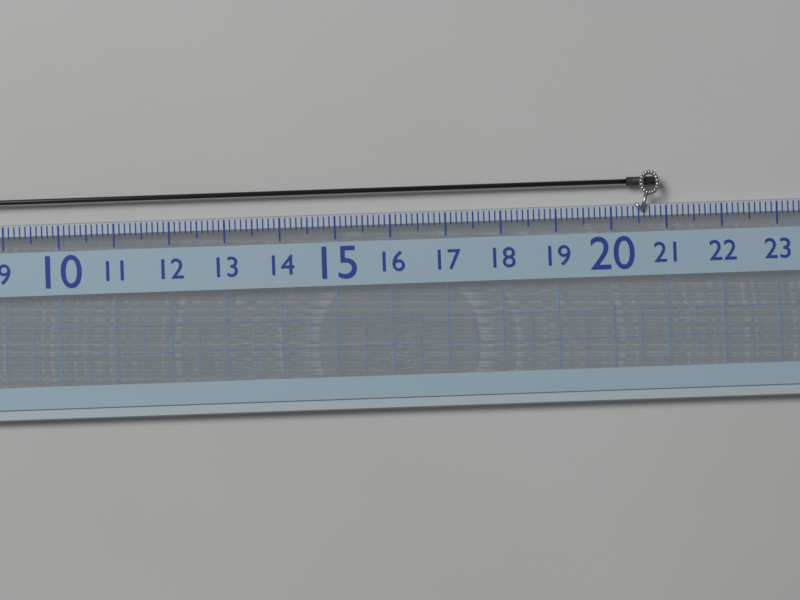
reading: 20.9 (no unit)
